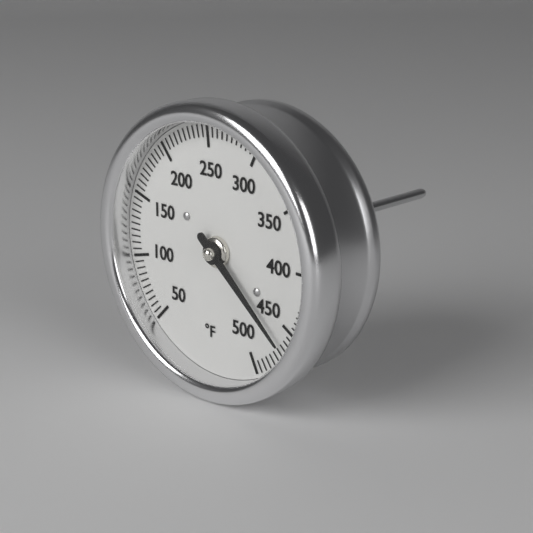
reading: 465 °F
